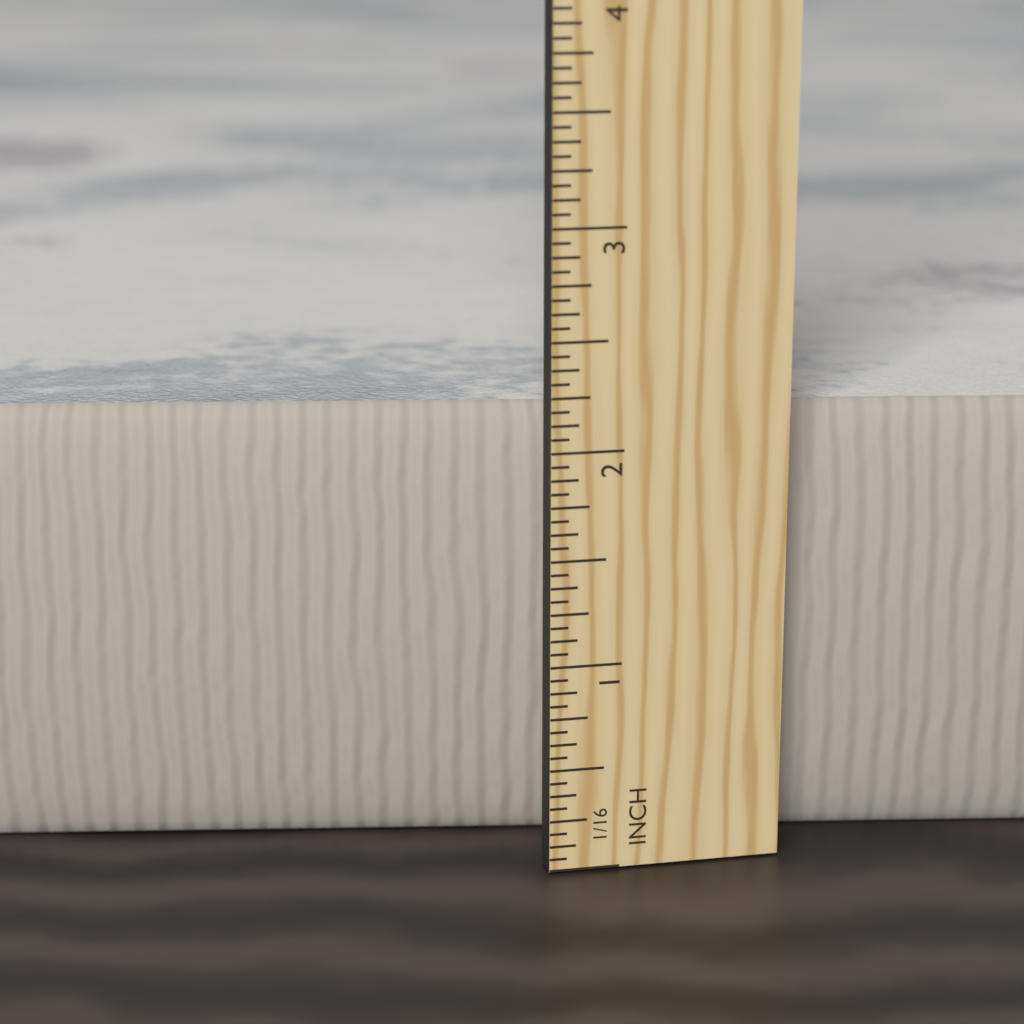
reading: 2.1250 in
